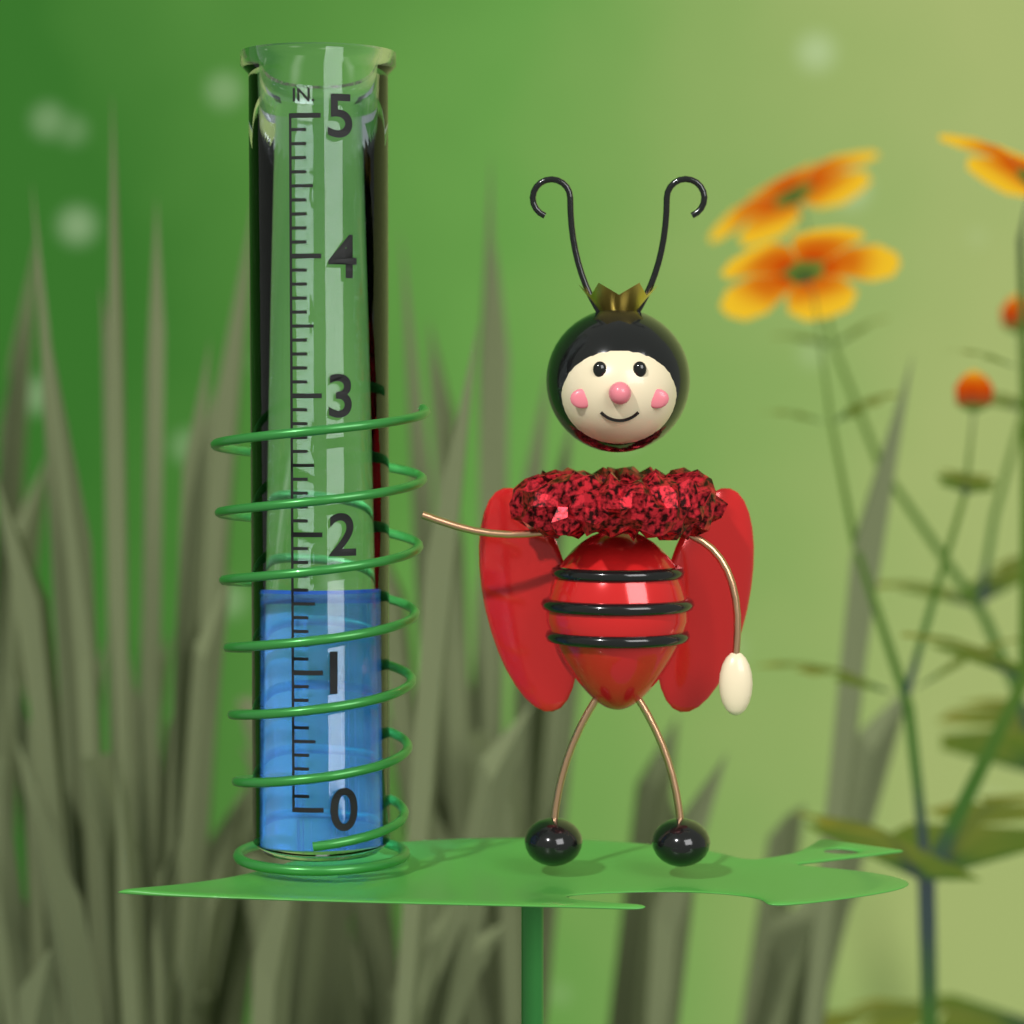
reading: 1.6 in
